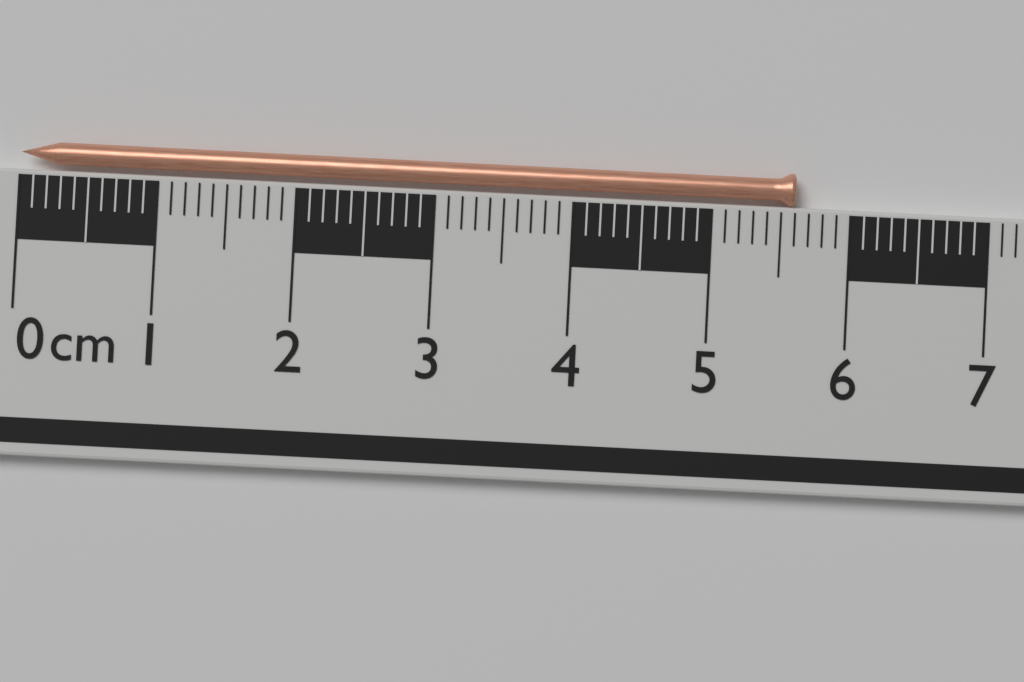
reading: 5.6 cm
